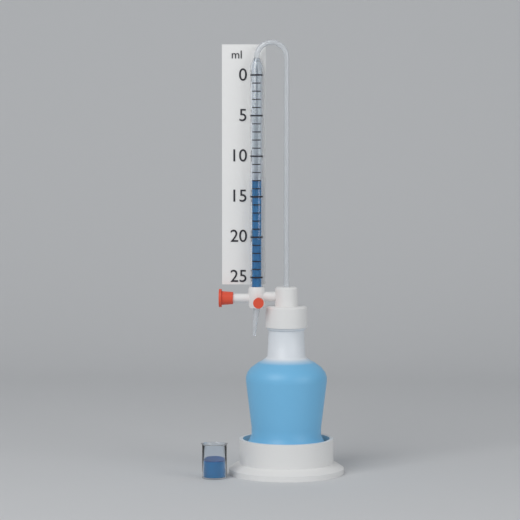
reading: 13 ml
